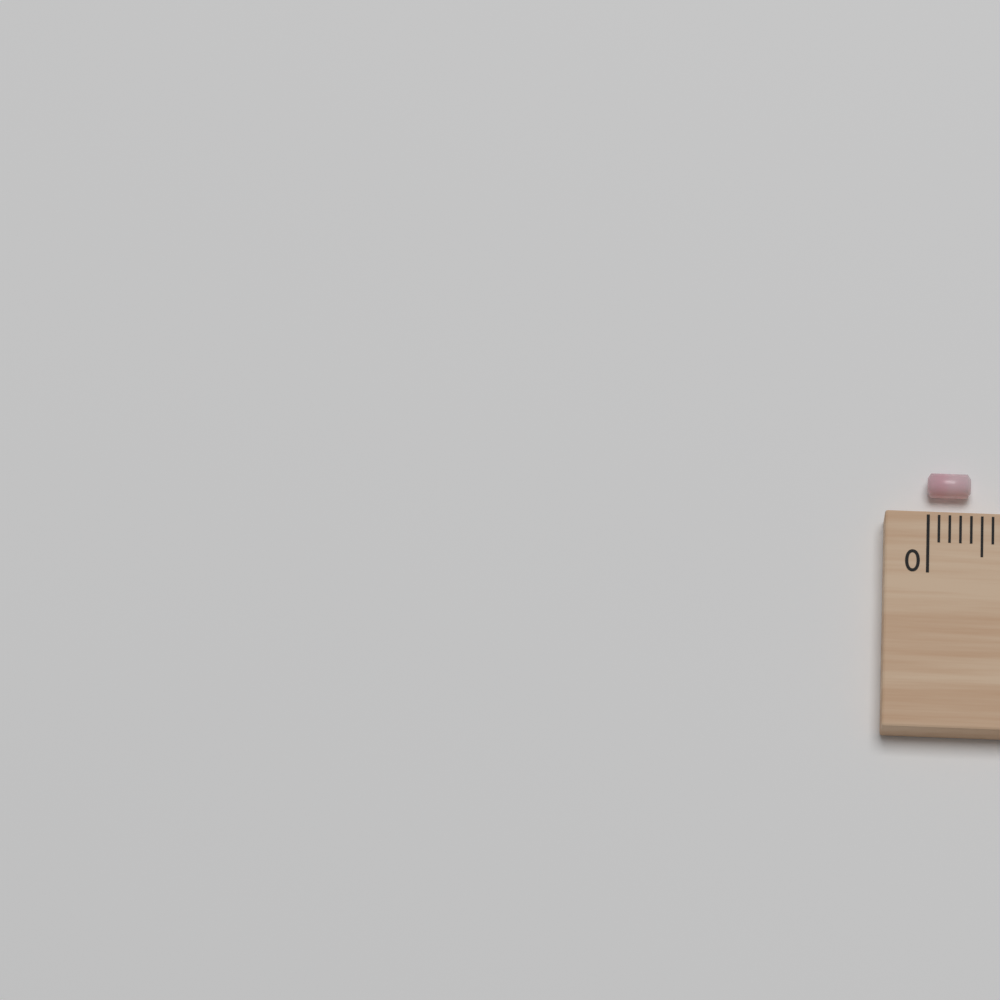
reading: 0.4 cm
